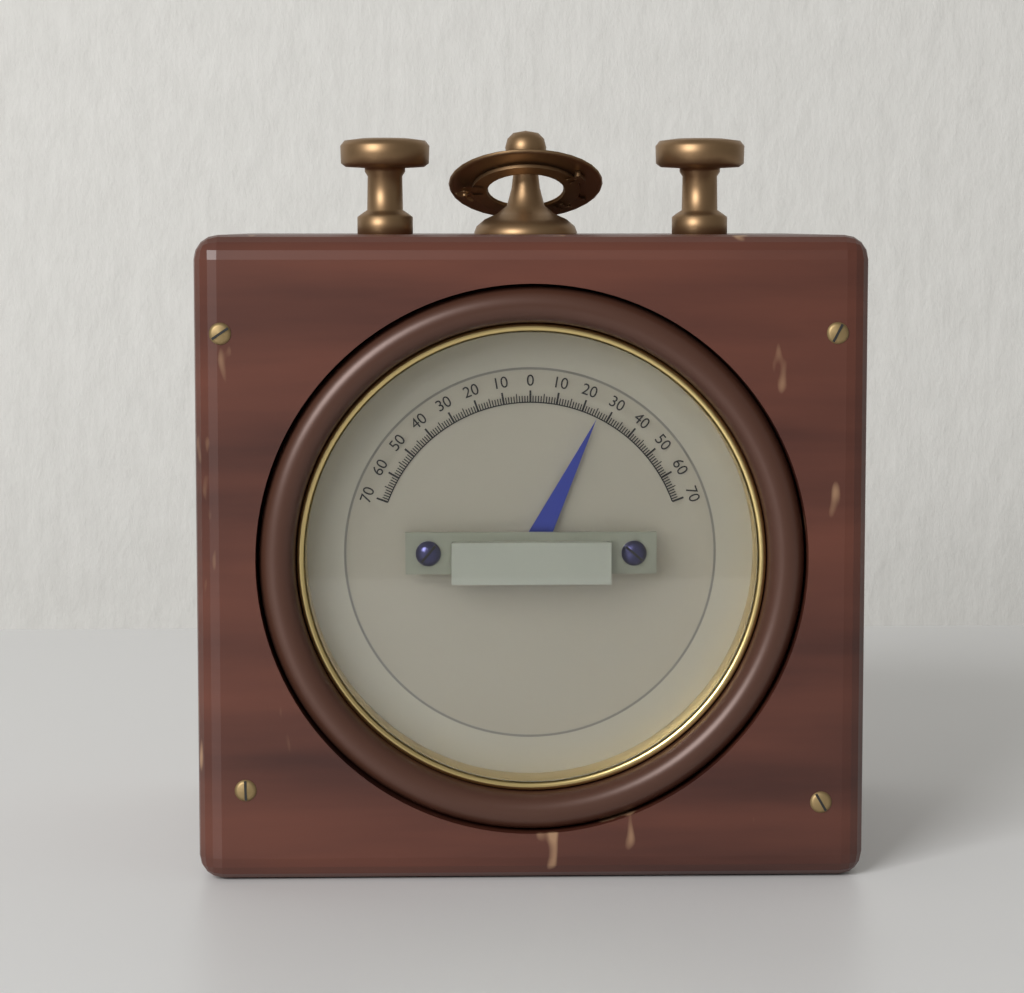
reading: 26 (no unit)
